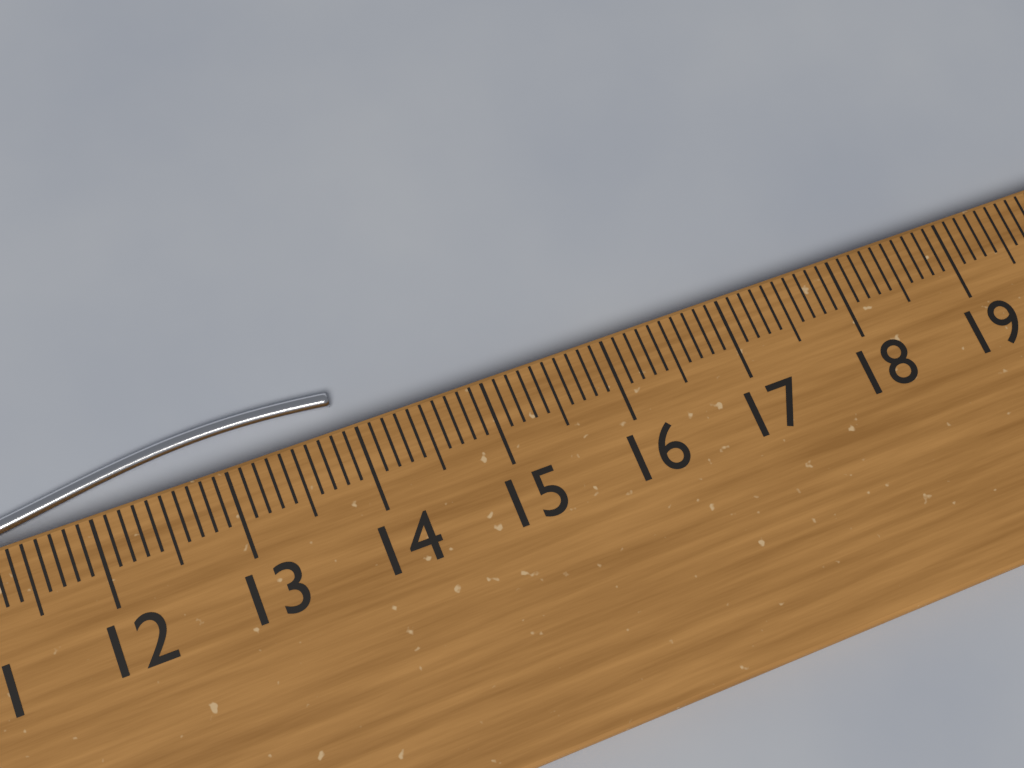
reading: 13.9 cm
